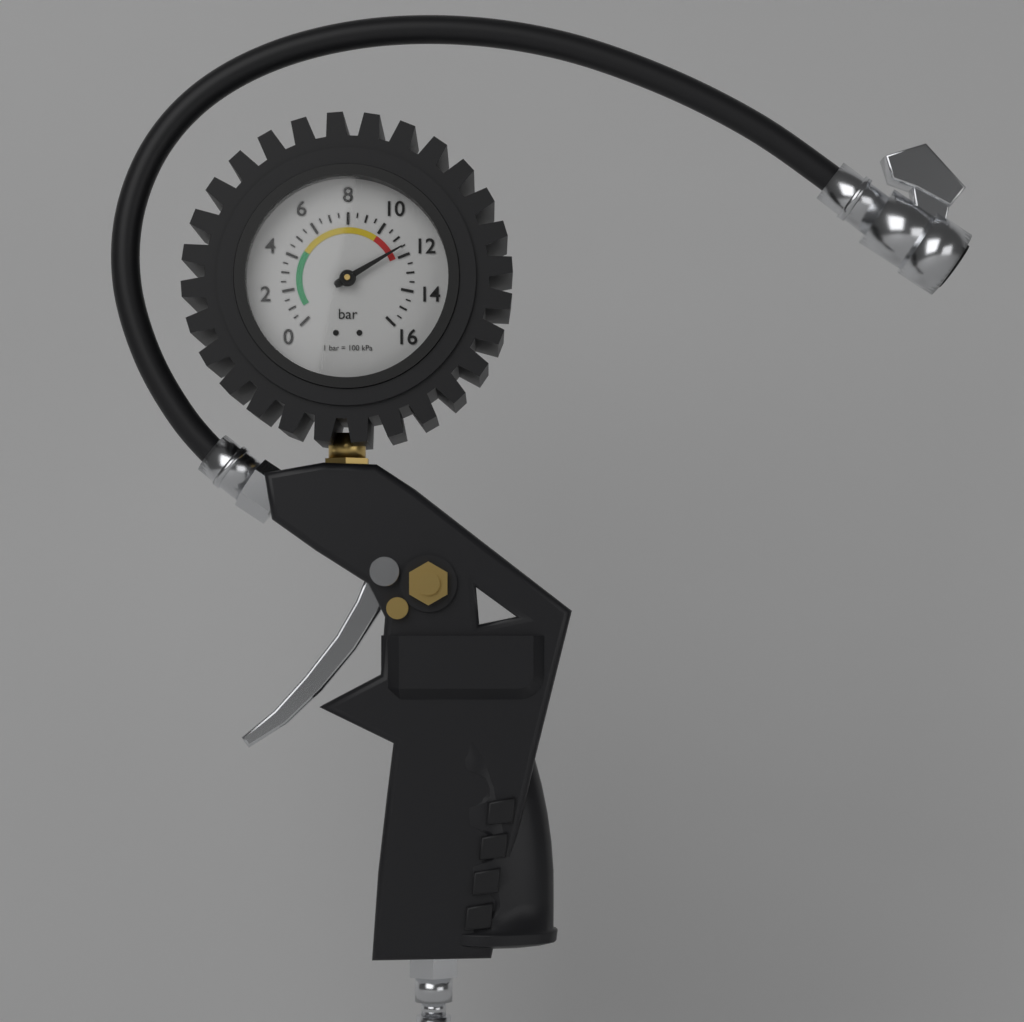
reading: 11.5 bar
